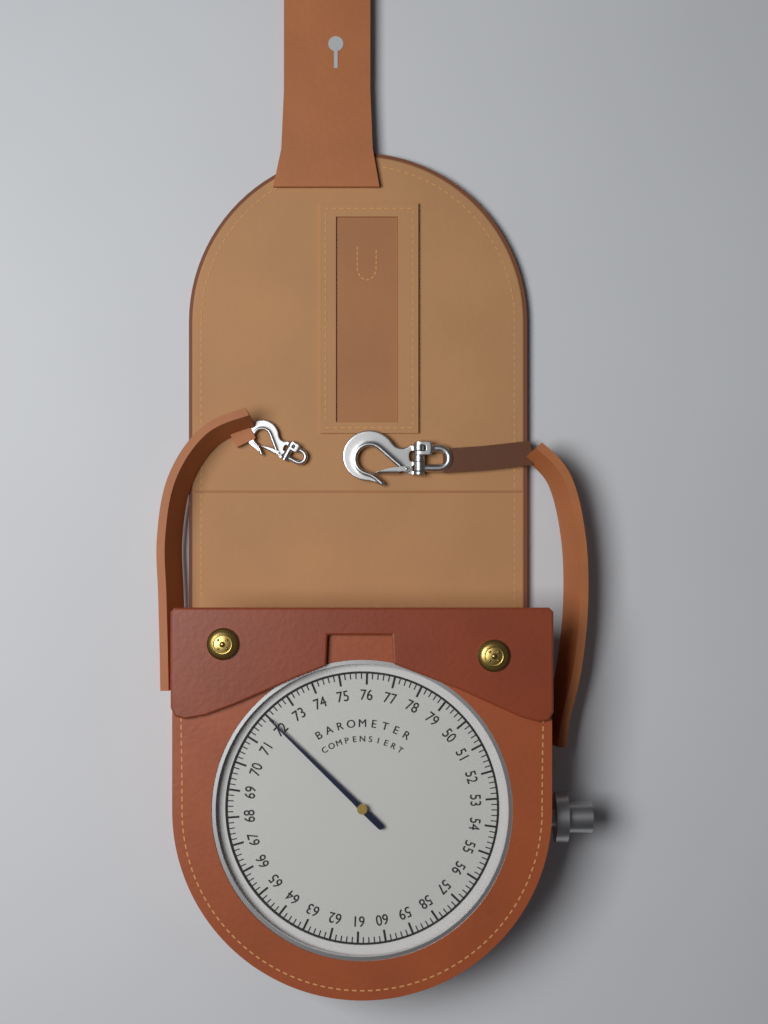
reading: 72.0 (no unit)
